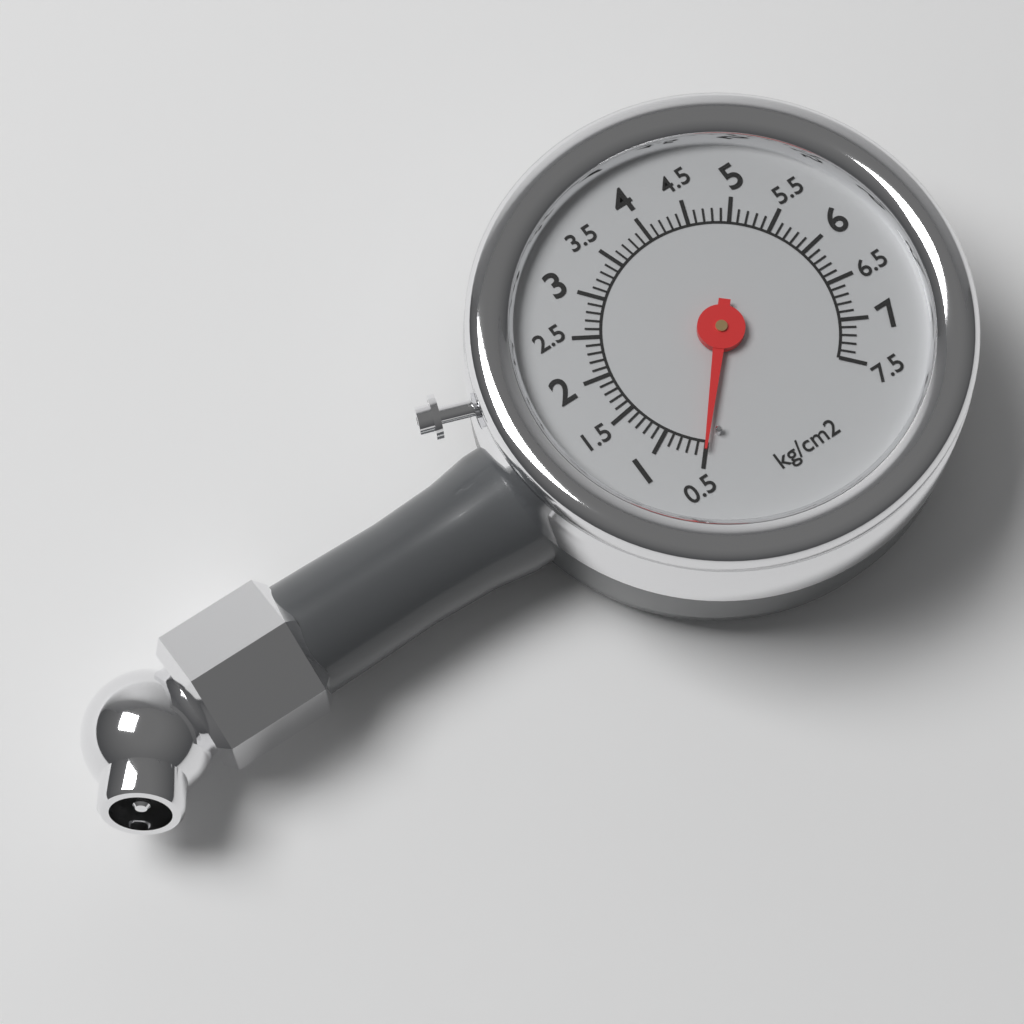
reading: 0.5 kg/cm²
